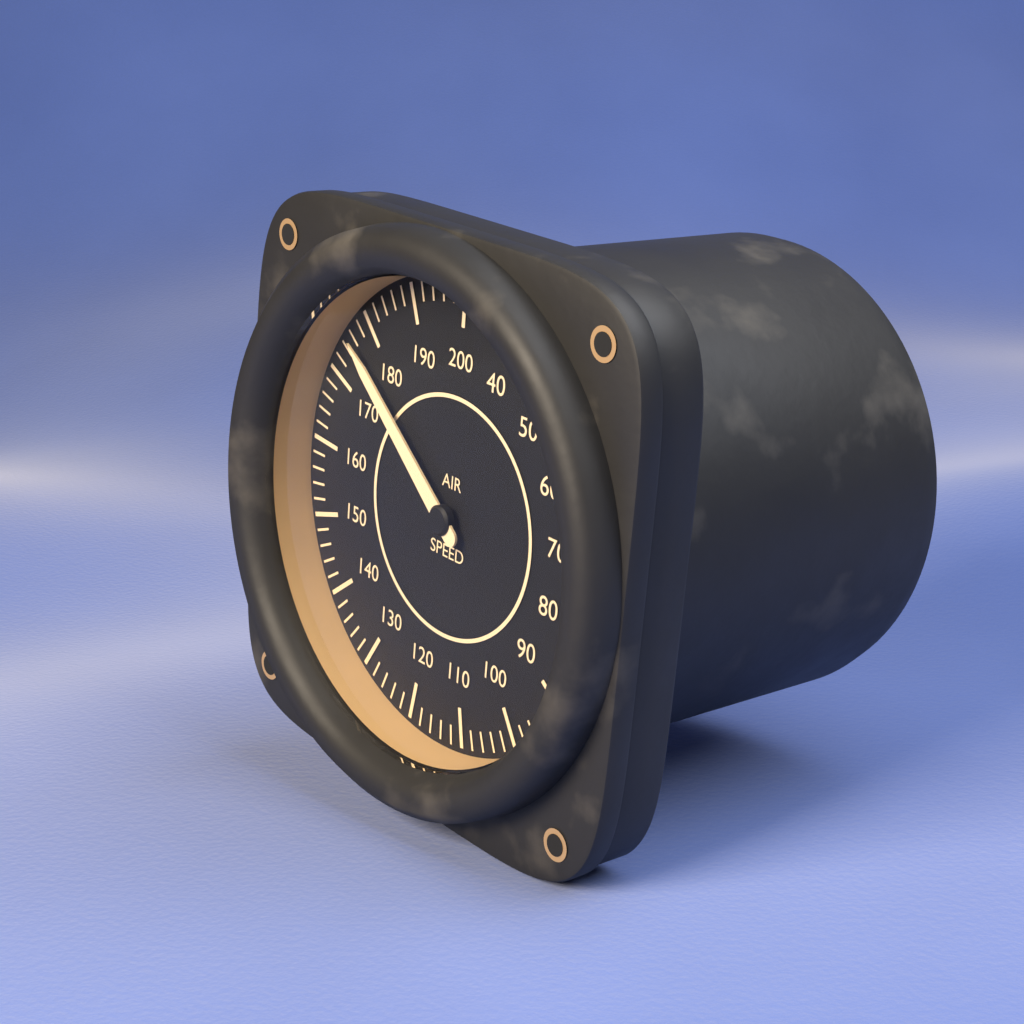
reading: 176 (no unit)
